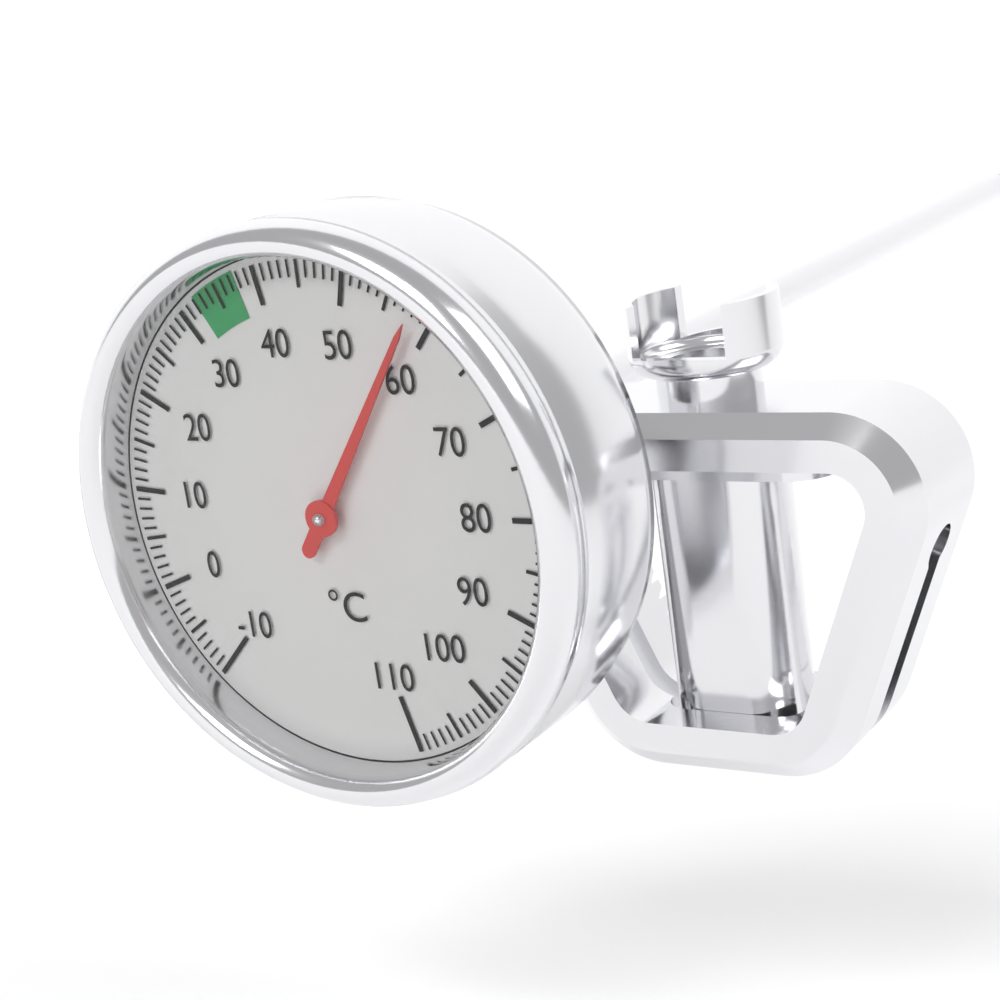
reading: 58 °C
